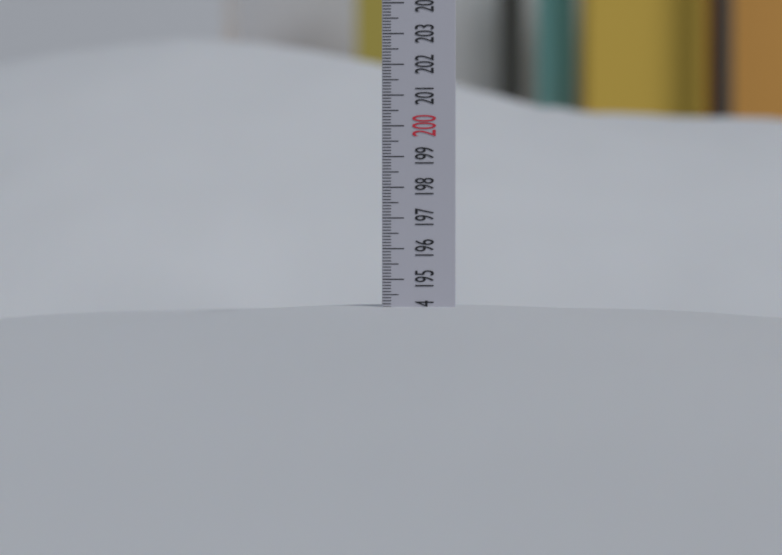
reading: 194.1 (no unit)
